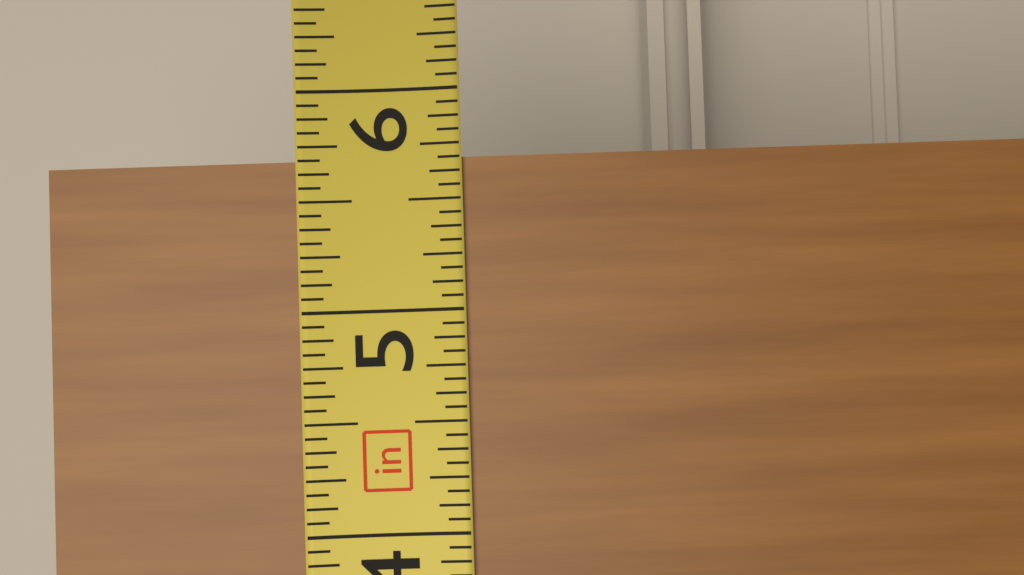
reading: 5.6875 in
